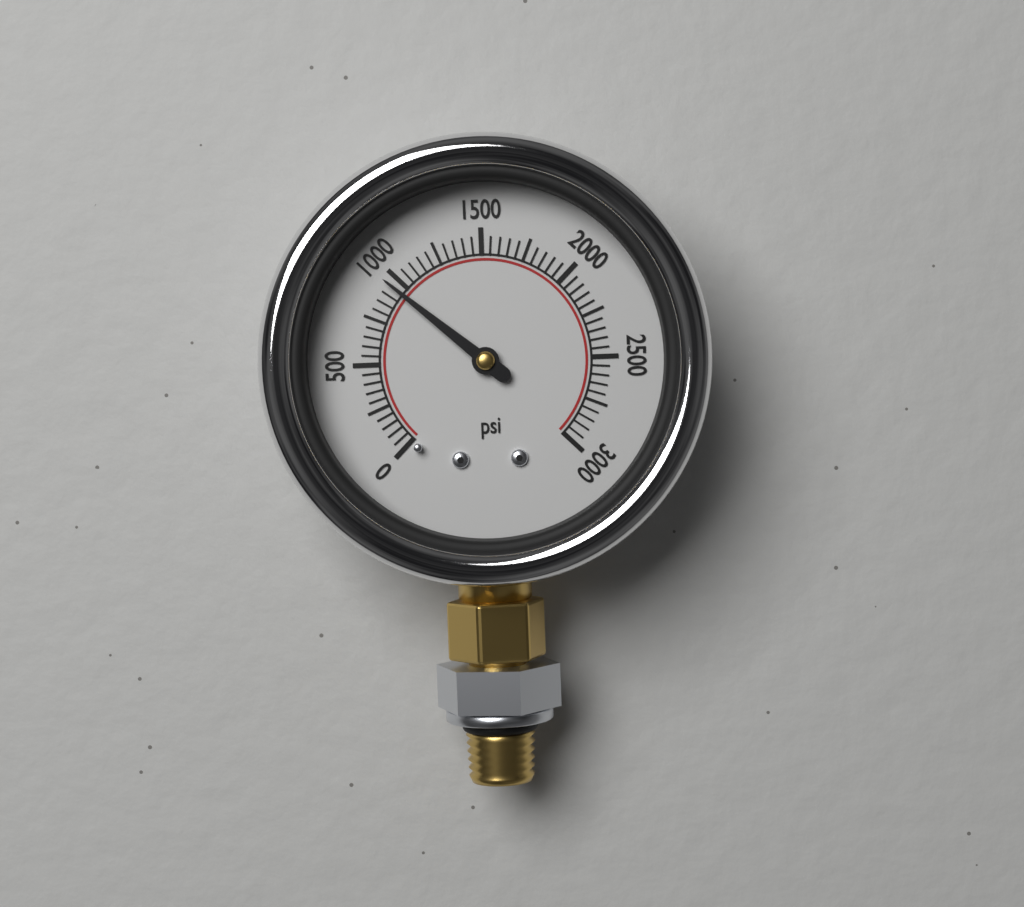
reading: 950 psi
